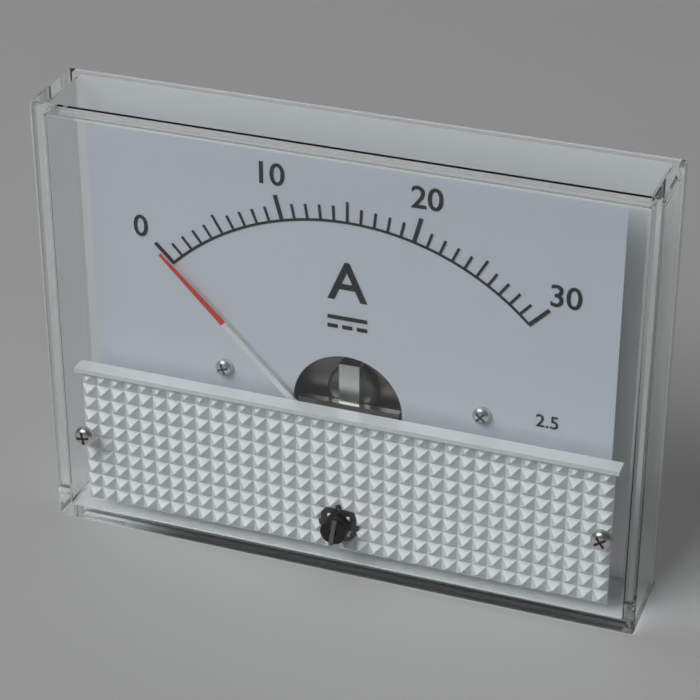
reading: 0 A
